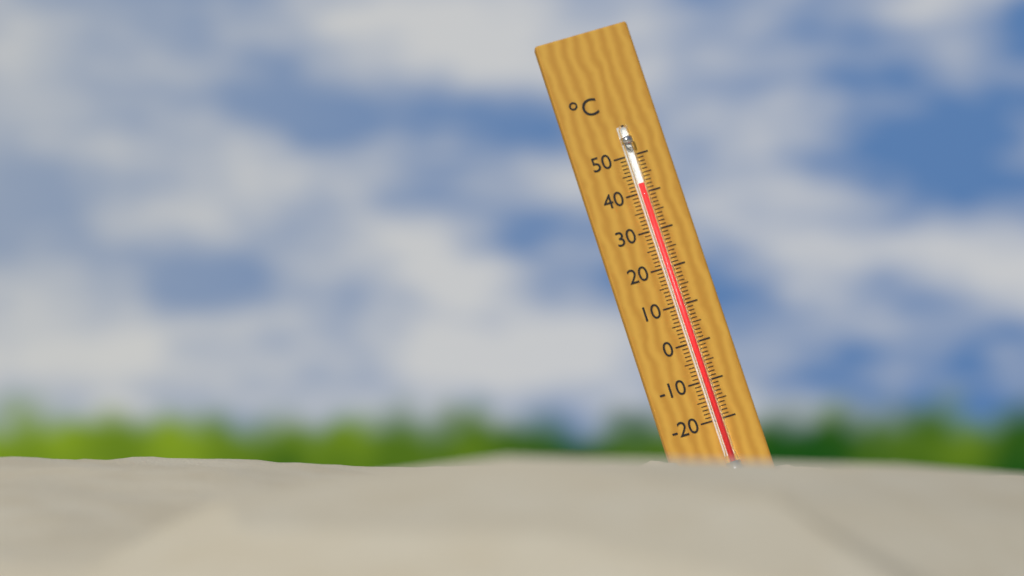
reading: 42 °C
